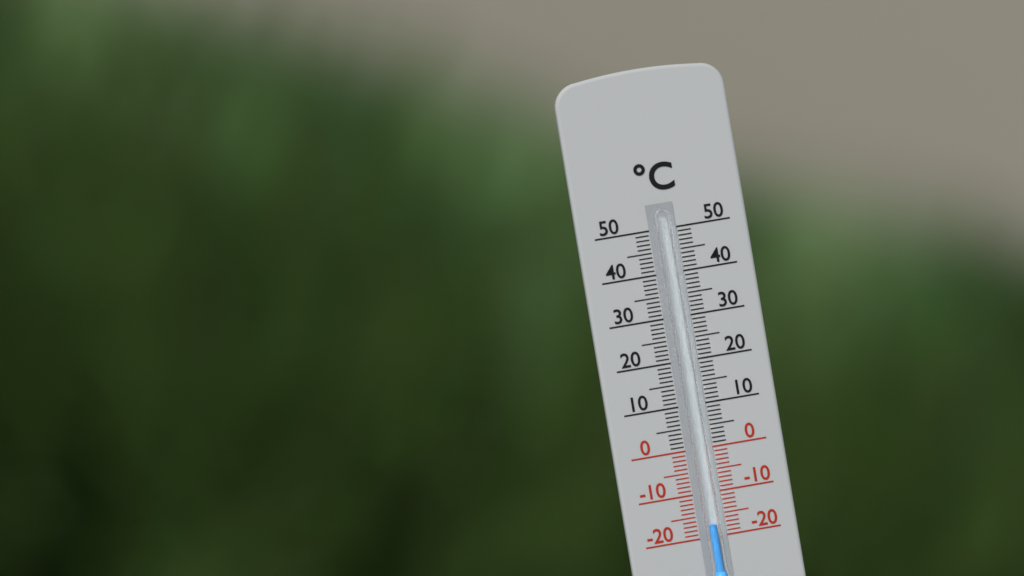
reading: -17 °C
